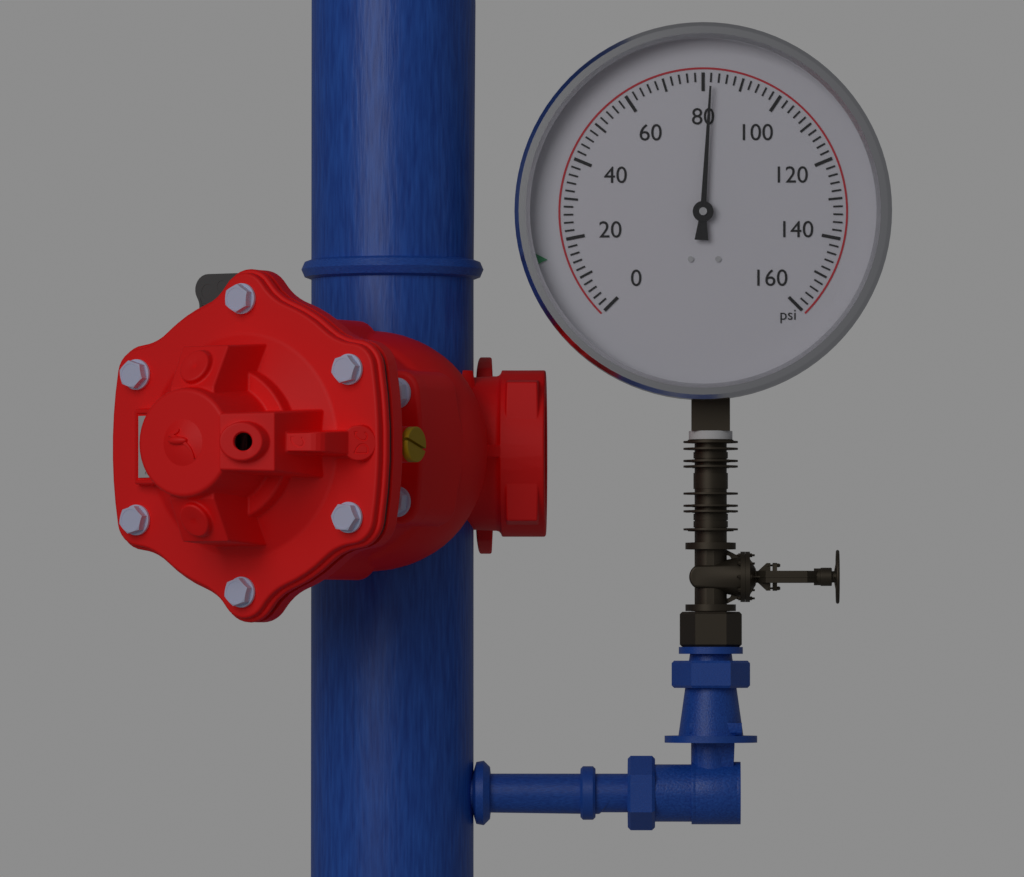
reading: 82 psi
